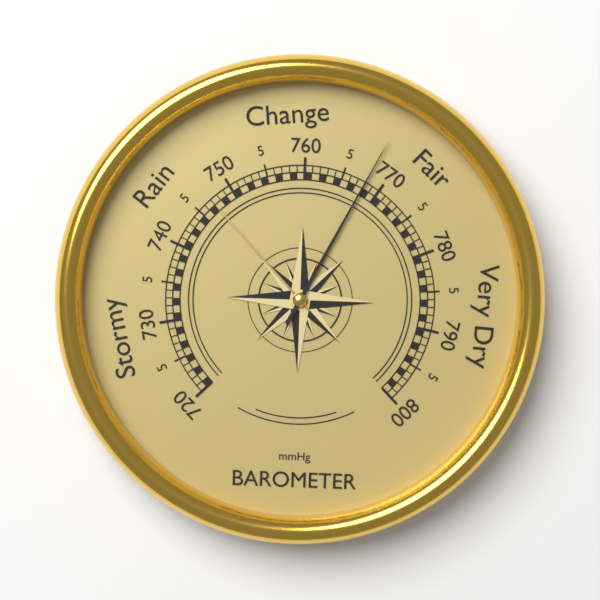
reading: 768 mmHg
